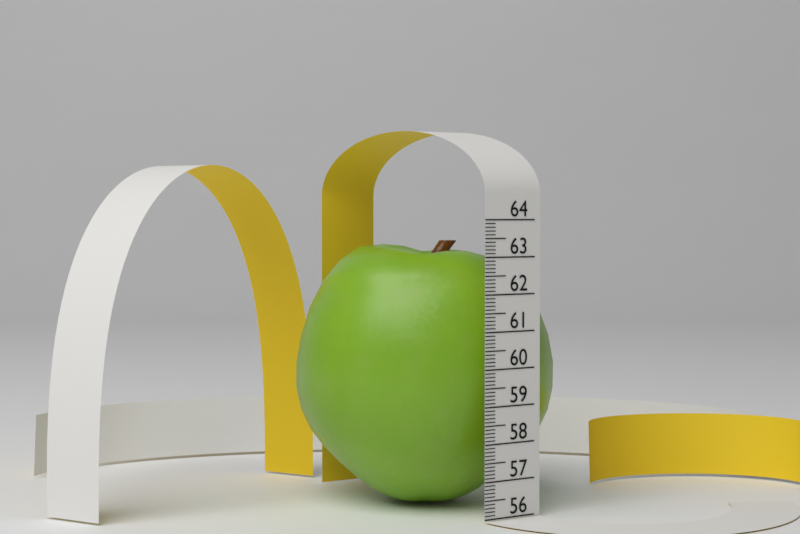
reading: 63.4 (no unit)
